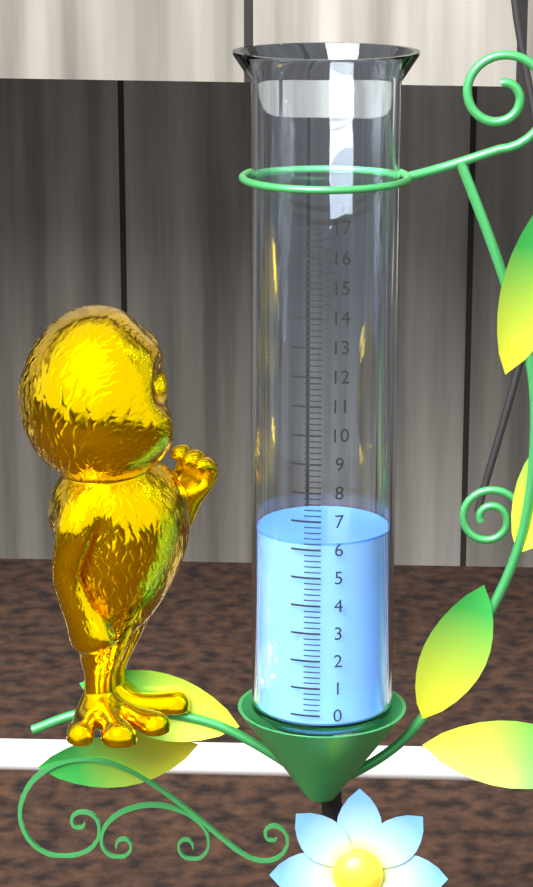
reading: 6.2 (no unit)
